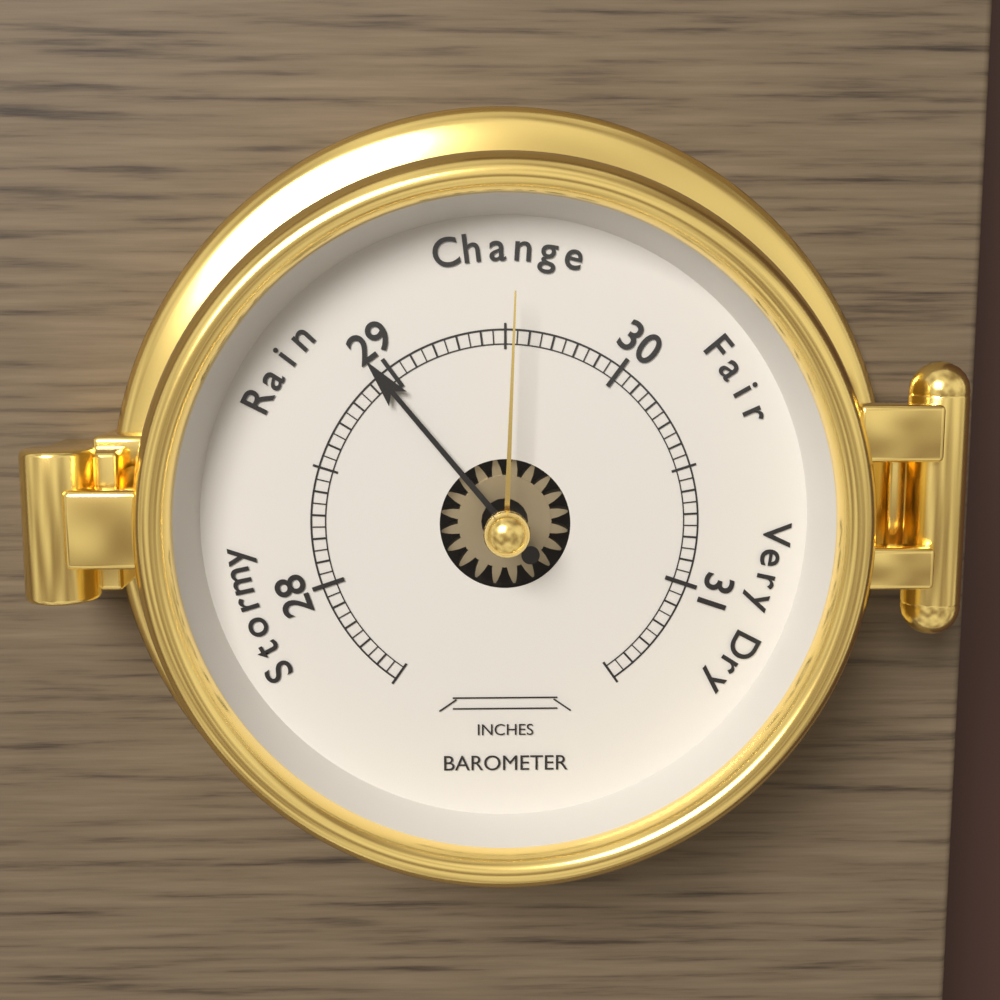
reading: 28.95 inches
